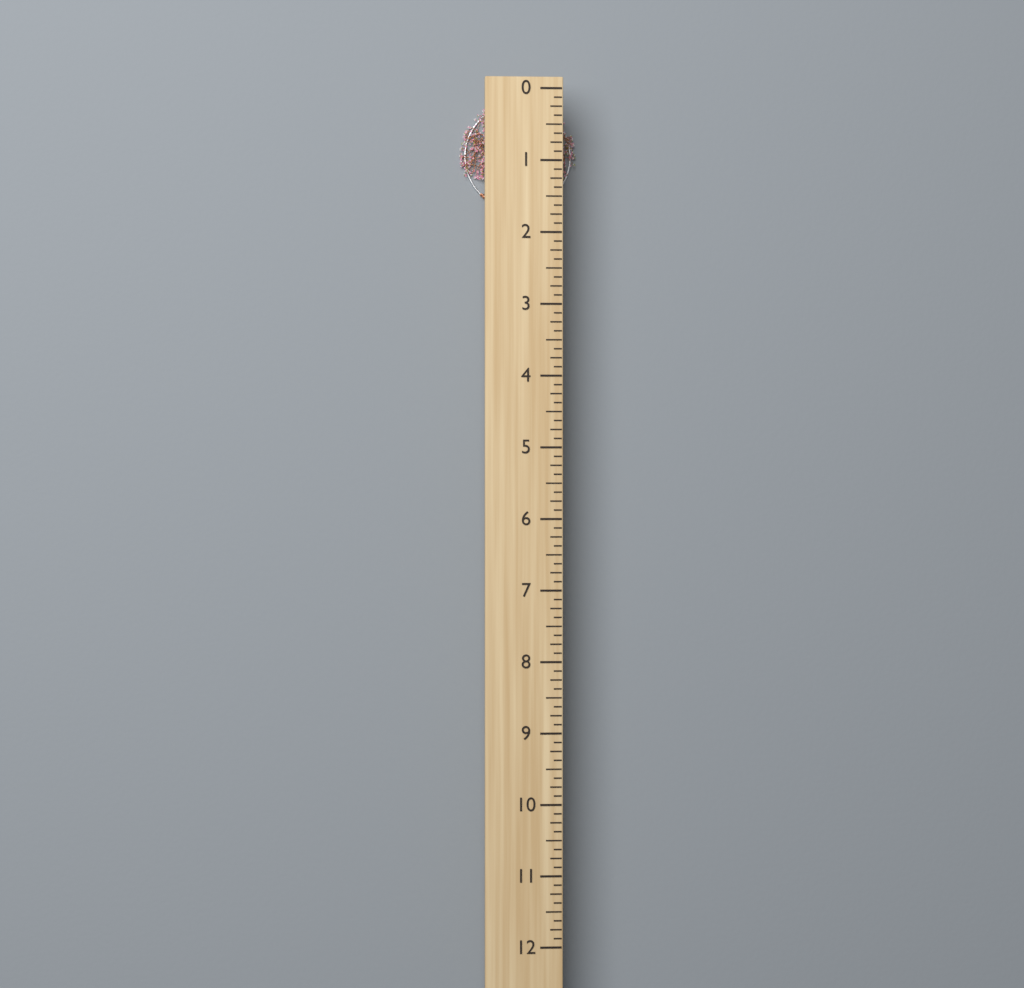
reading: 1.625 (no unit)
